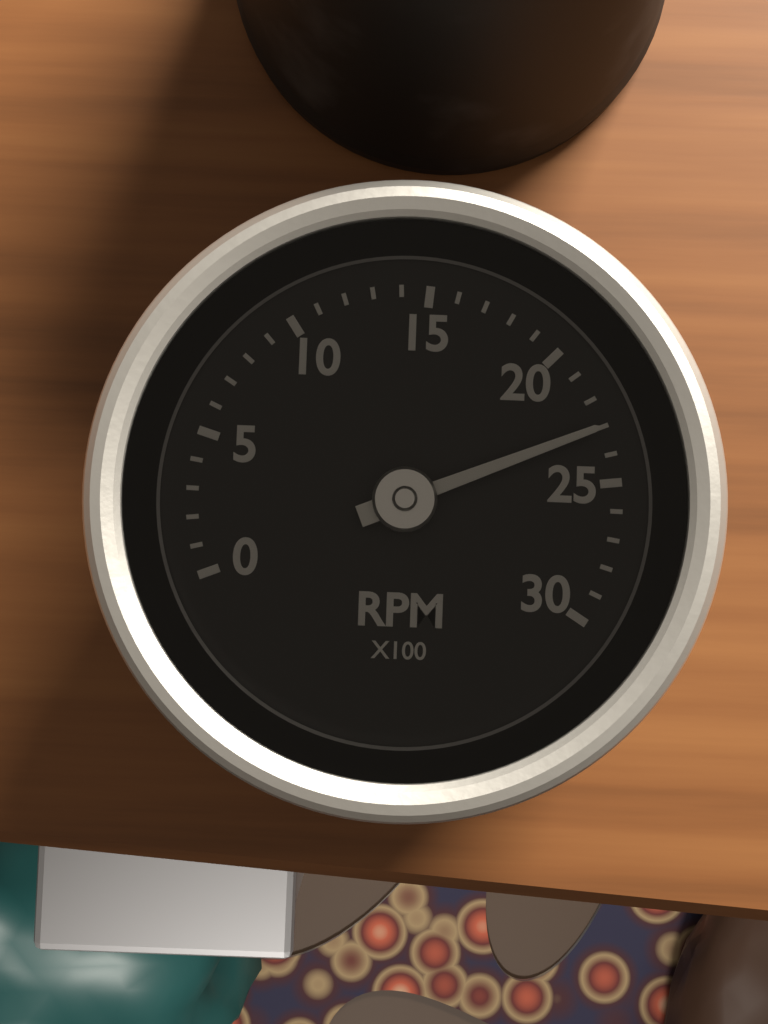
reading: 23 RPM x100
